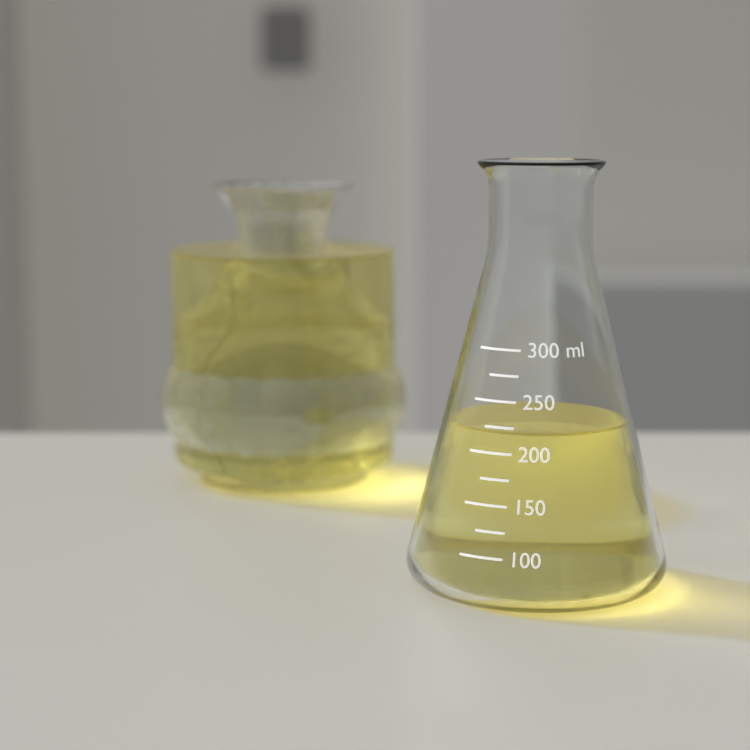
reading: 220 ml
